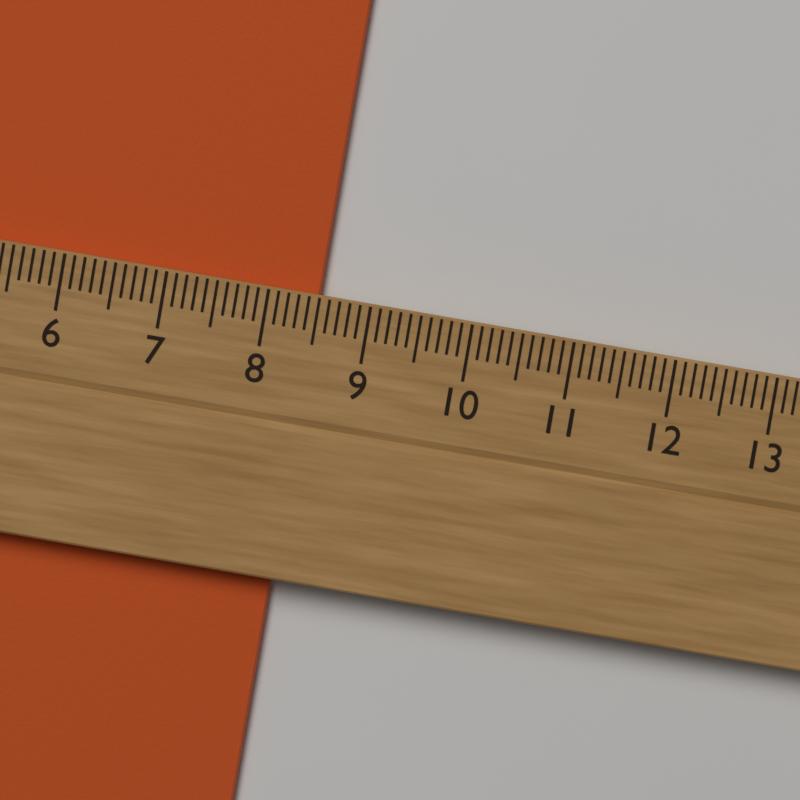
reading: 8.5 cm
